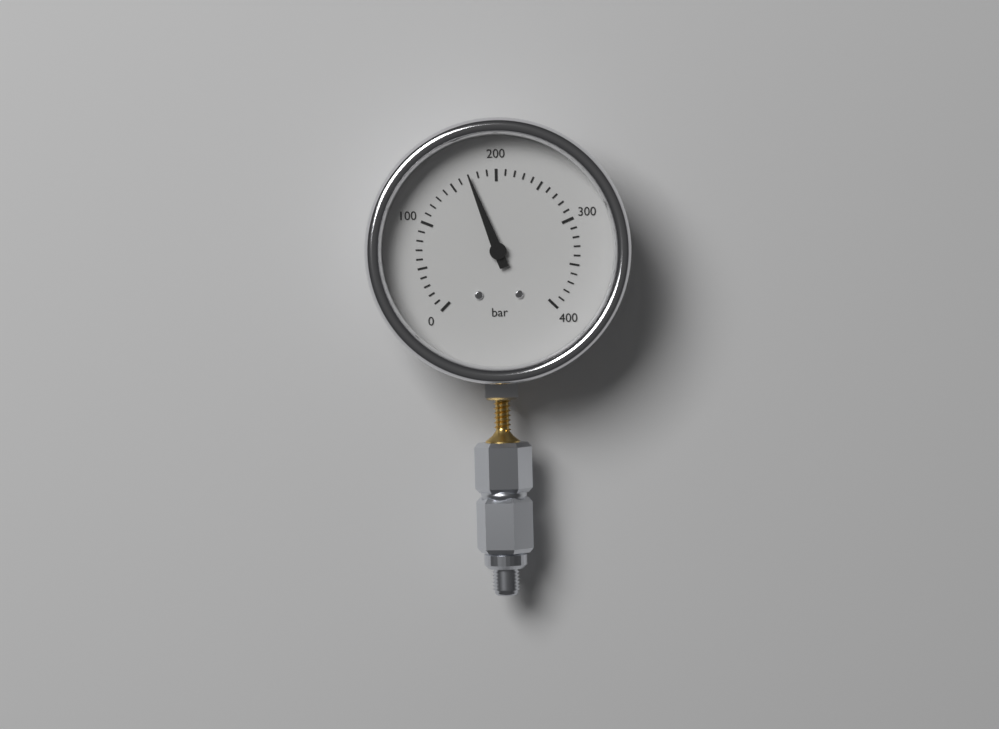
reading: 170 bar
